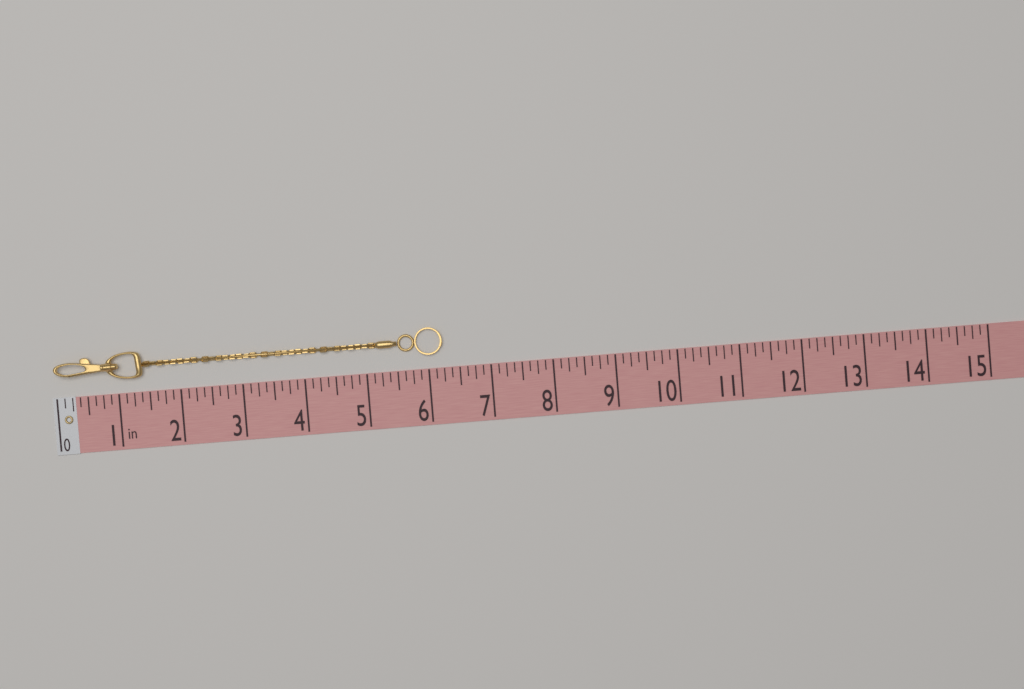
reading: 6.250 in
